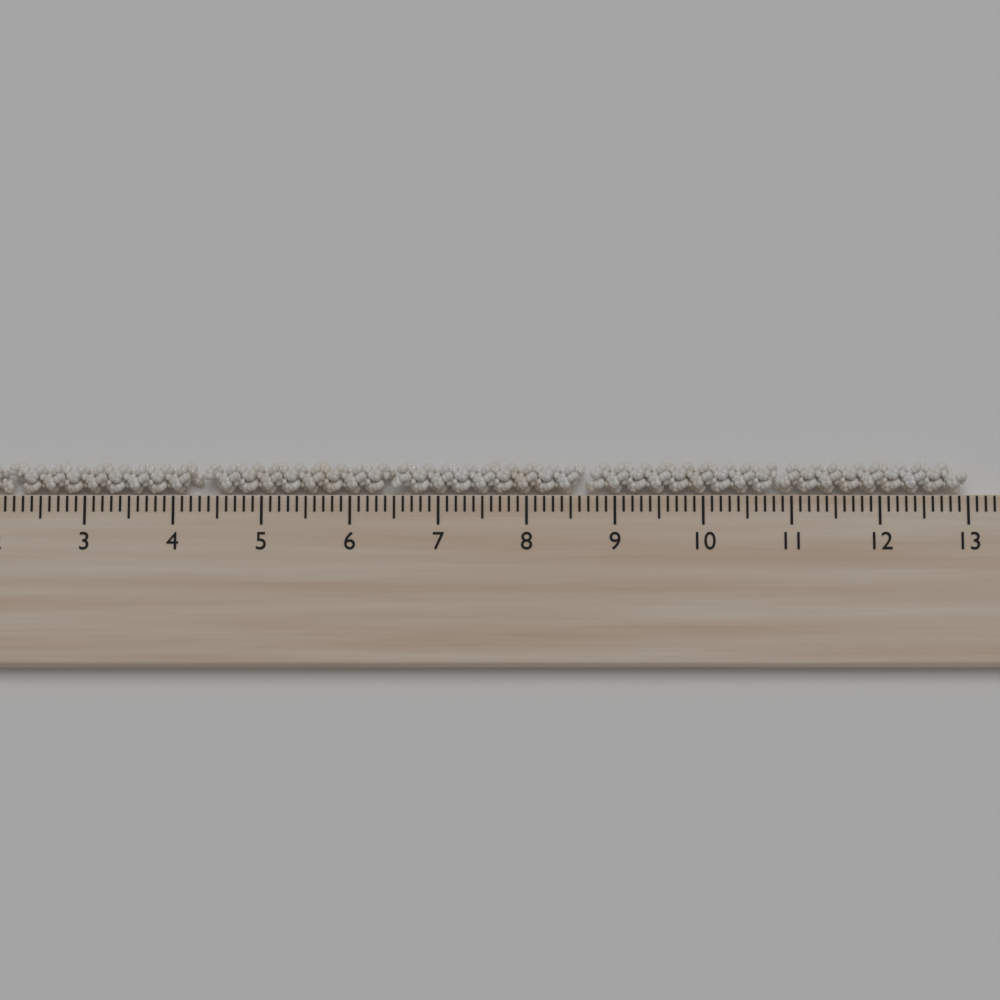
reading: 13.0 cm
